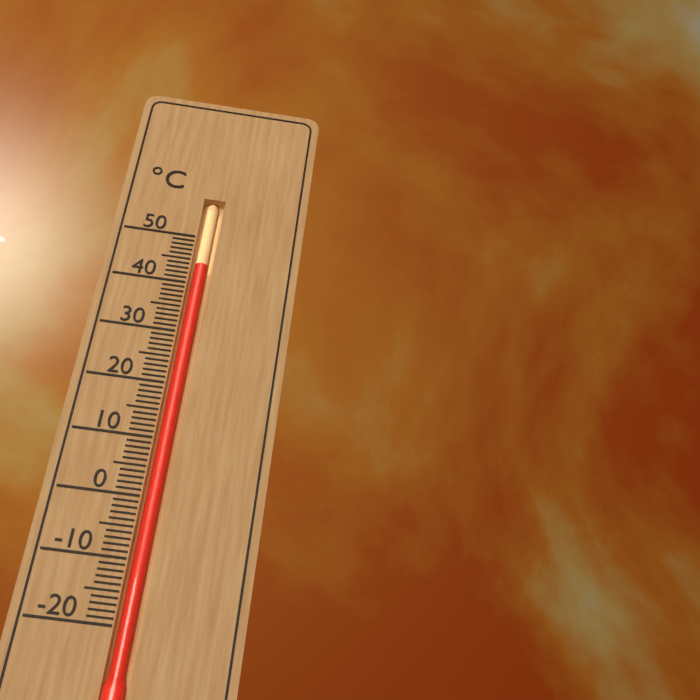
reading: 44 °C
